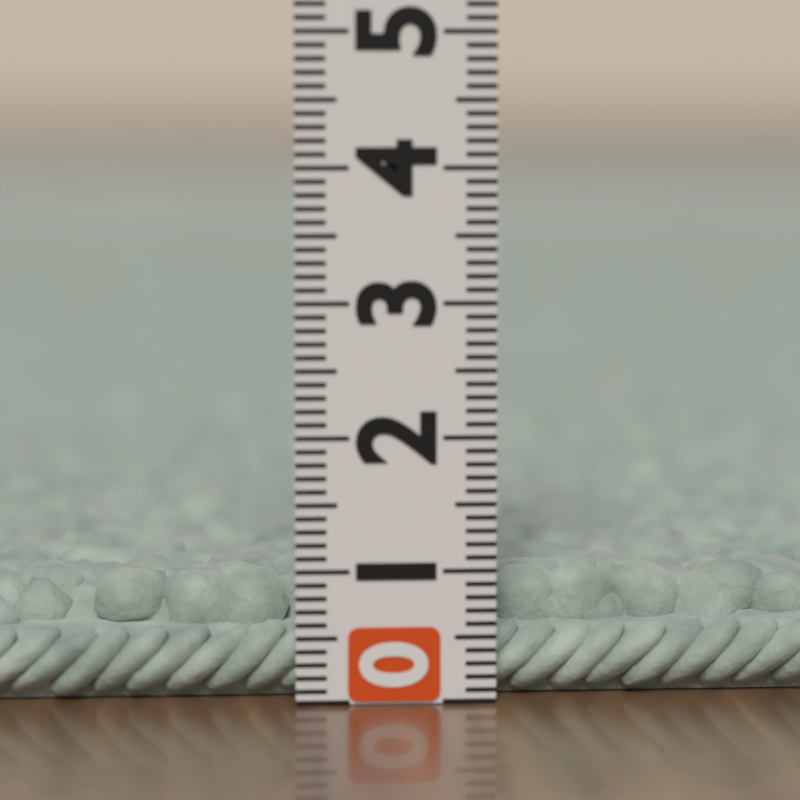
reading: 0.9 (no unit)
